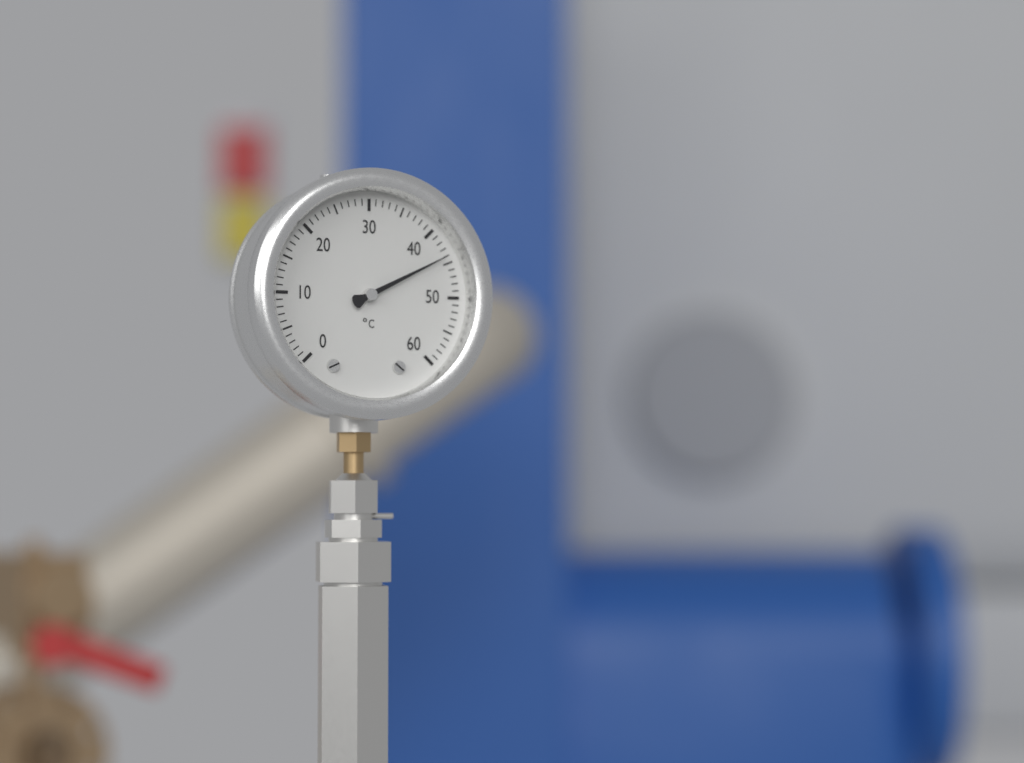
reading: 44 °C
